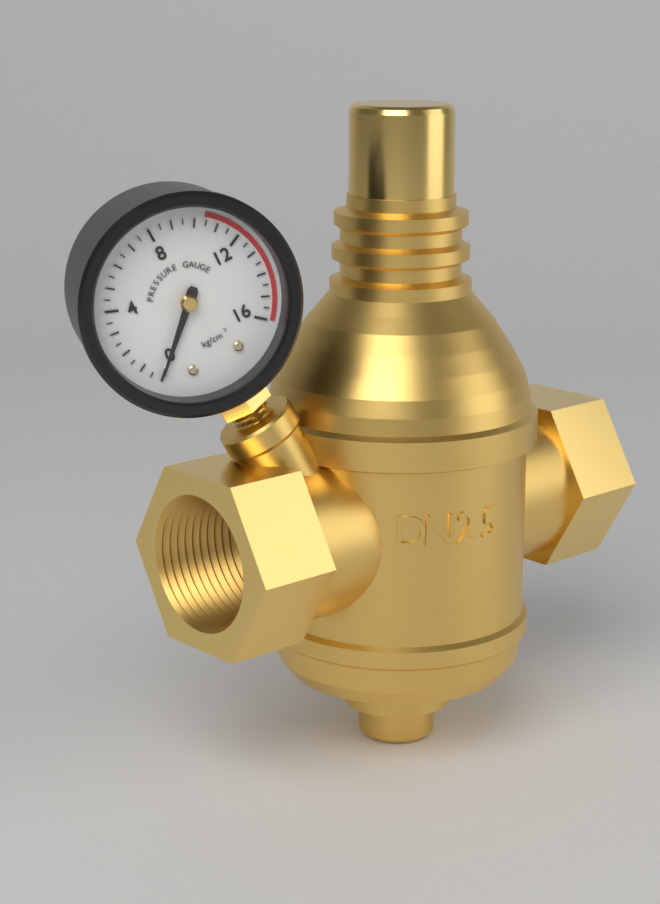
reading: 0.0 kg/cm²
